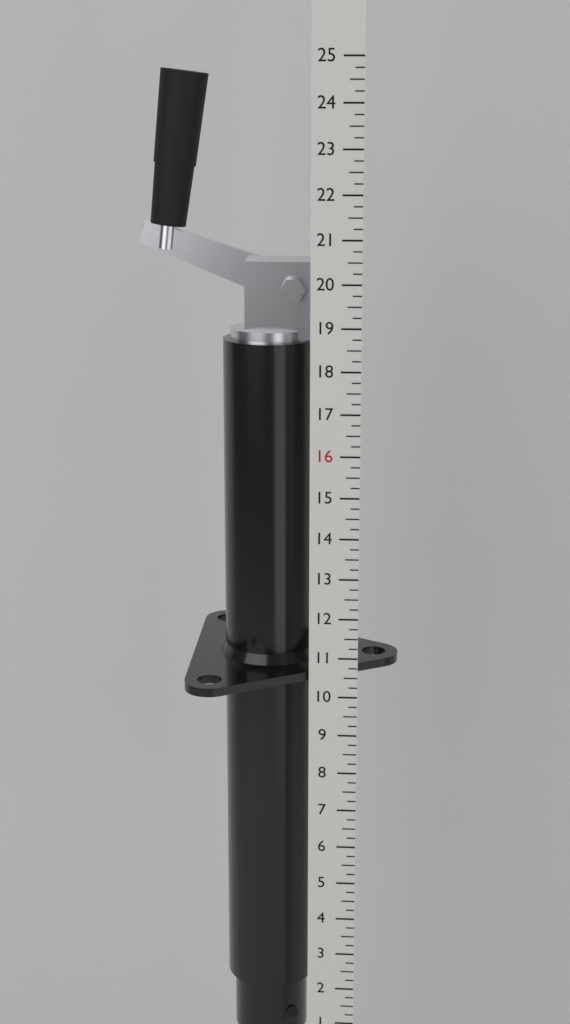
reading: 24.75 in
